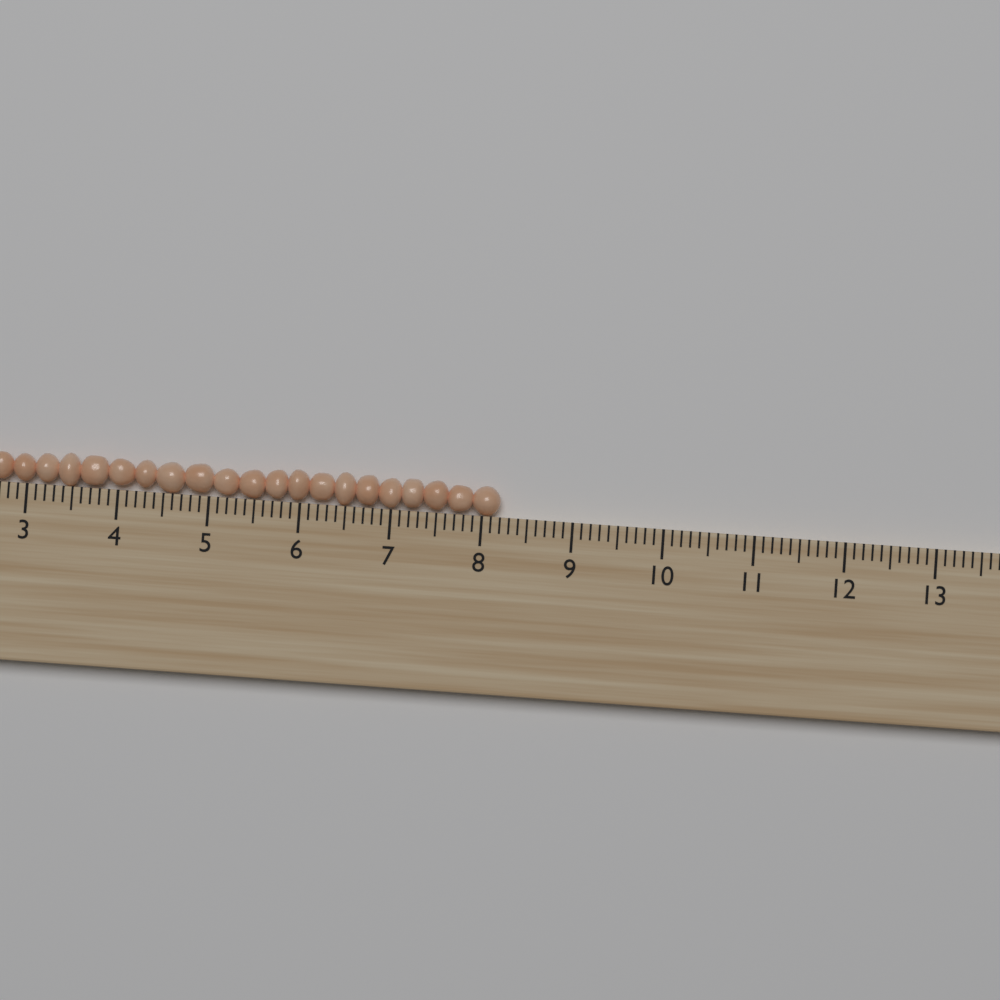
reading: 8.2 (no unit)
